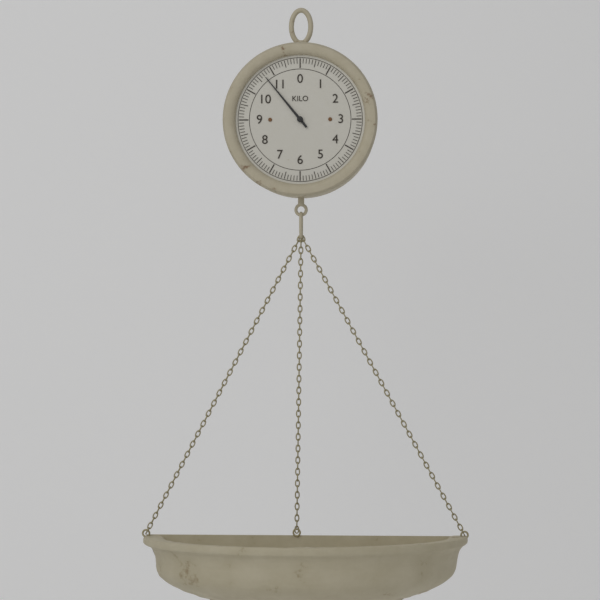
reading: 10.7 kg
